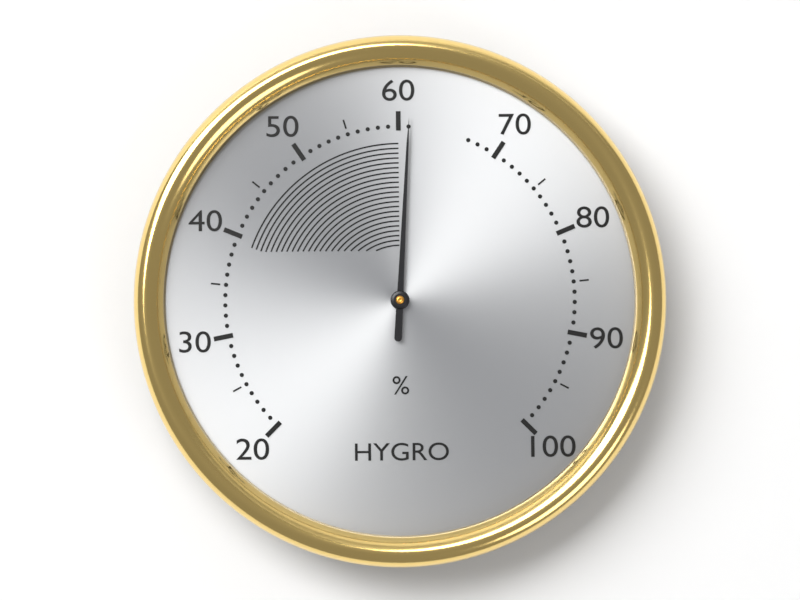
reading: 61 %
